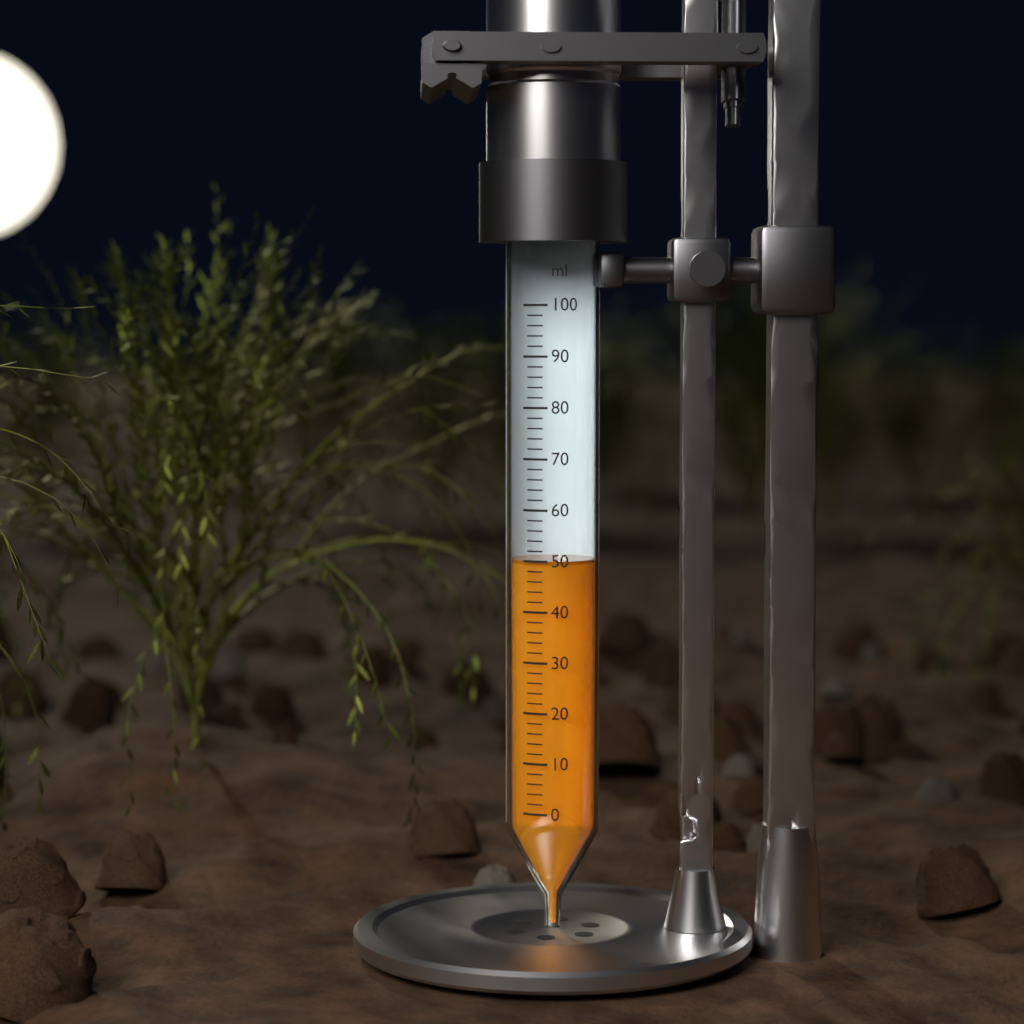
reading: 50 ml
